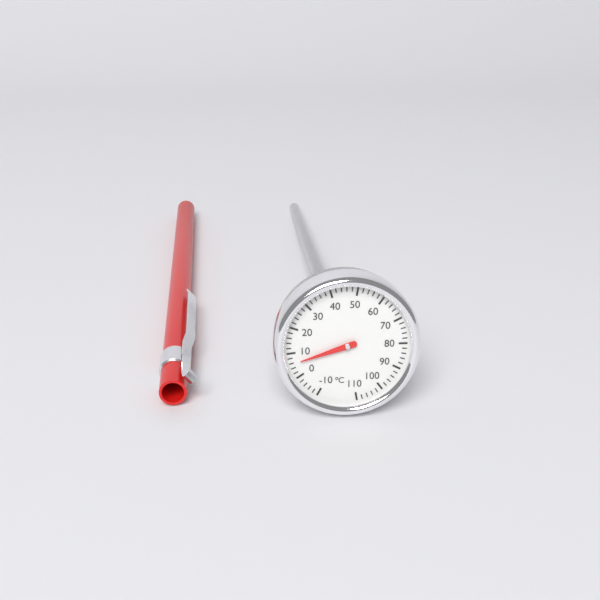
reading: 6 °C
